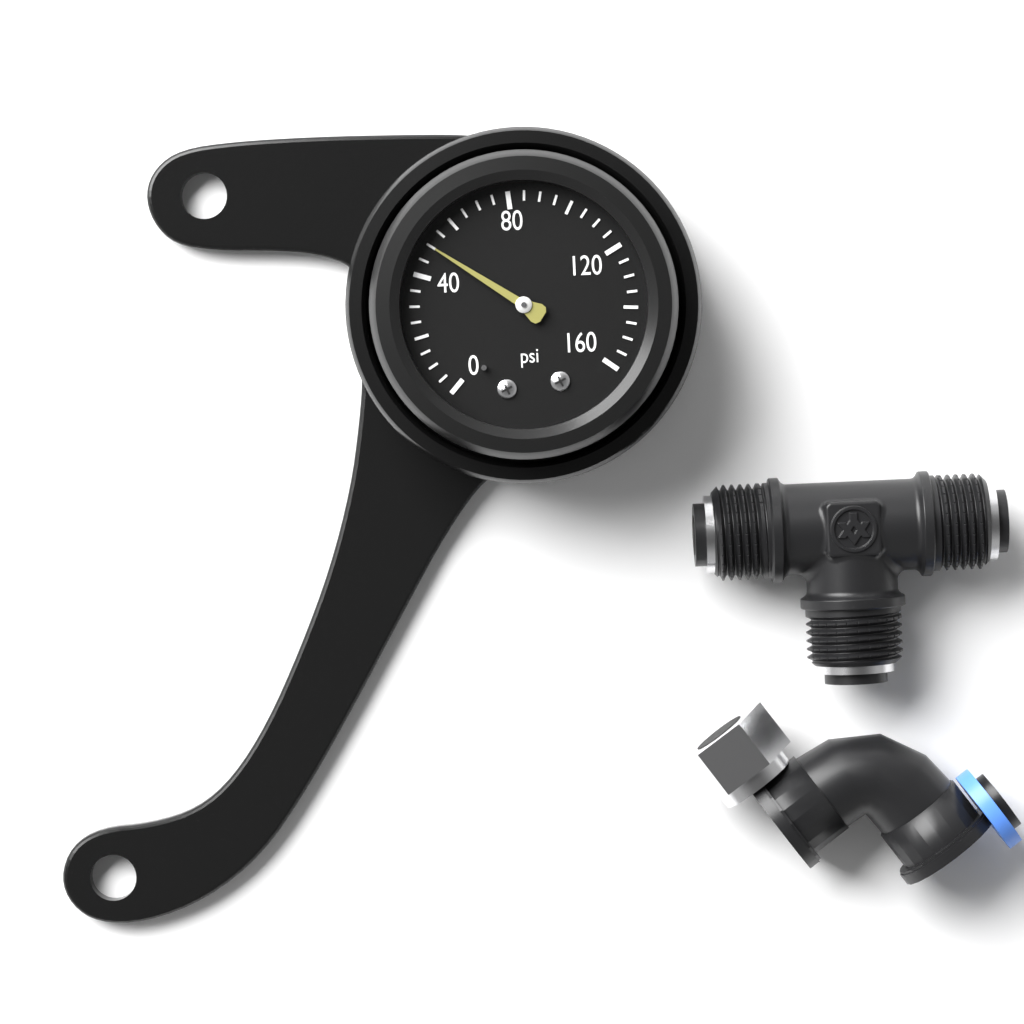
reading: 50 psi
